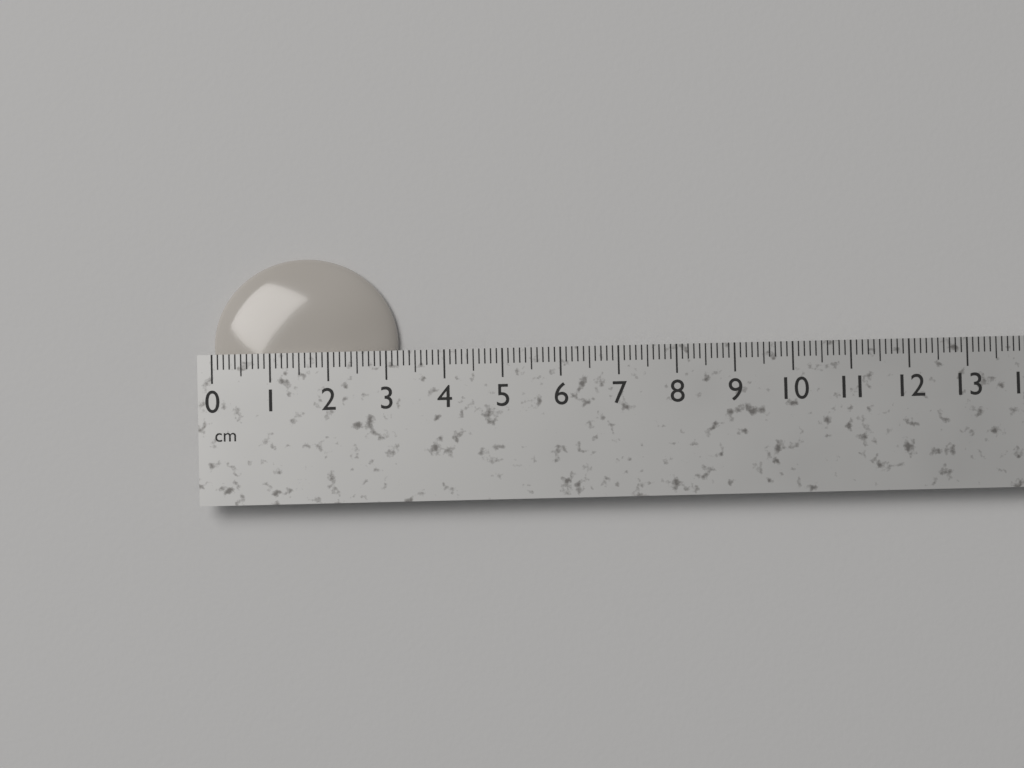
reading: 3.2 cm
